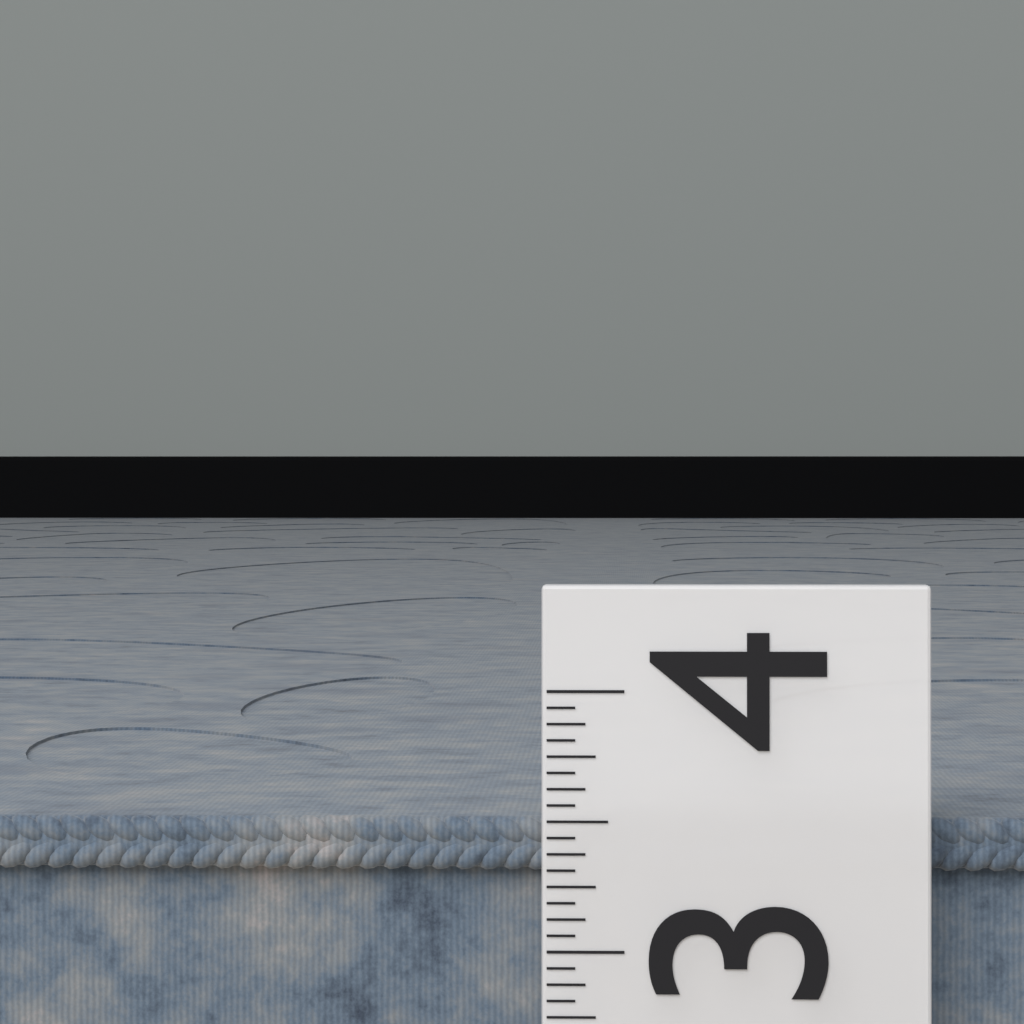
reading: 3.5000 (no unit)
